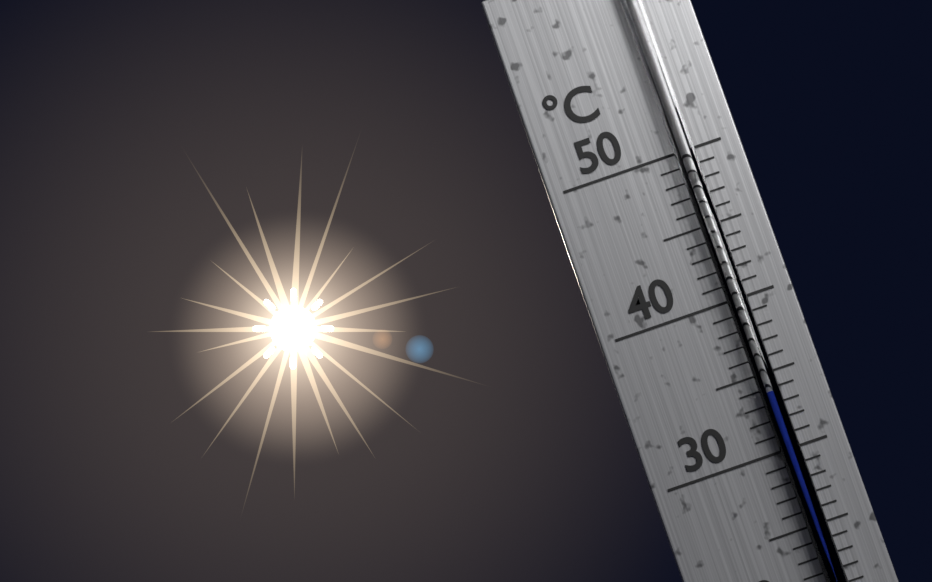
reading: 34 °C
